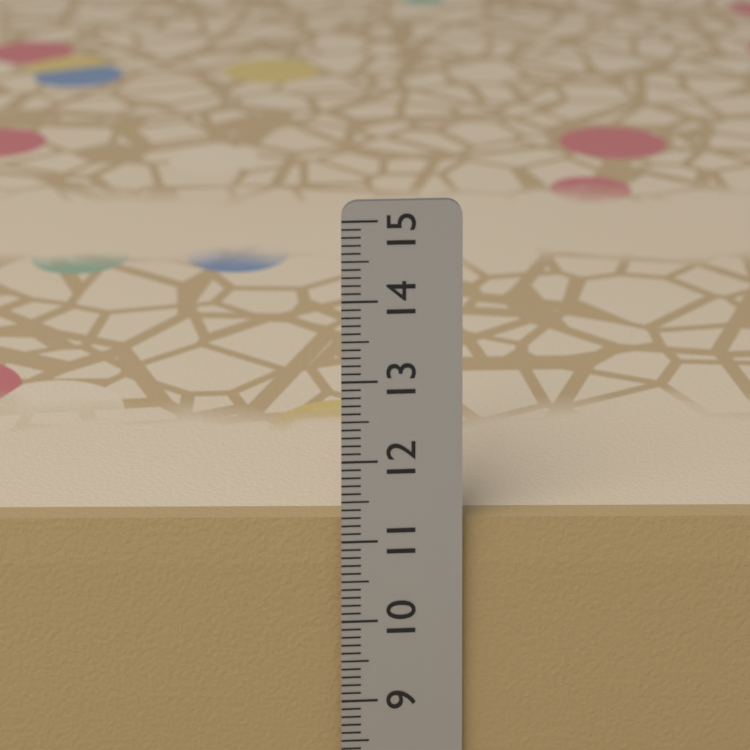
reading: 11.2 cm
